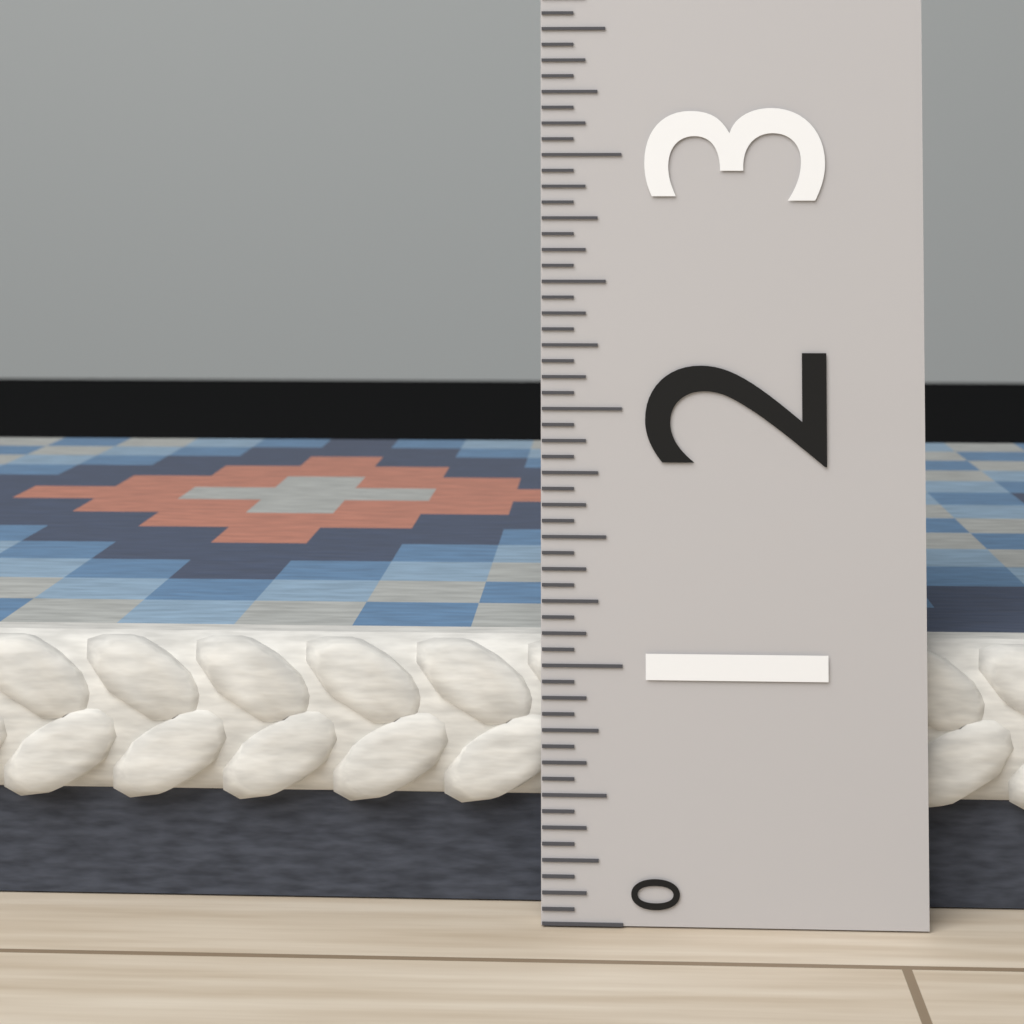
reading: 1.0625 (no unit)
